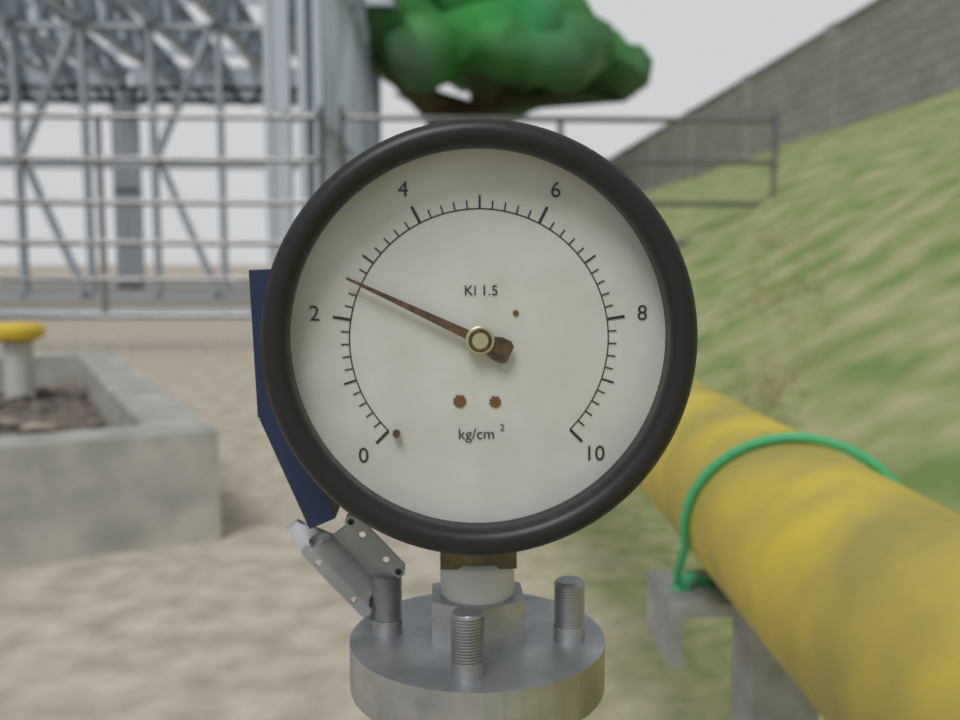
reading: 2.6 kg/cm²
